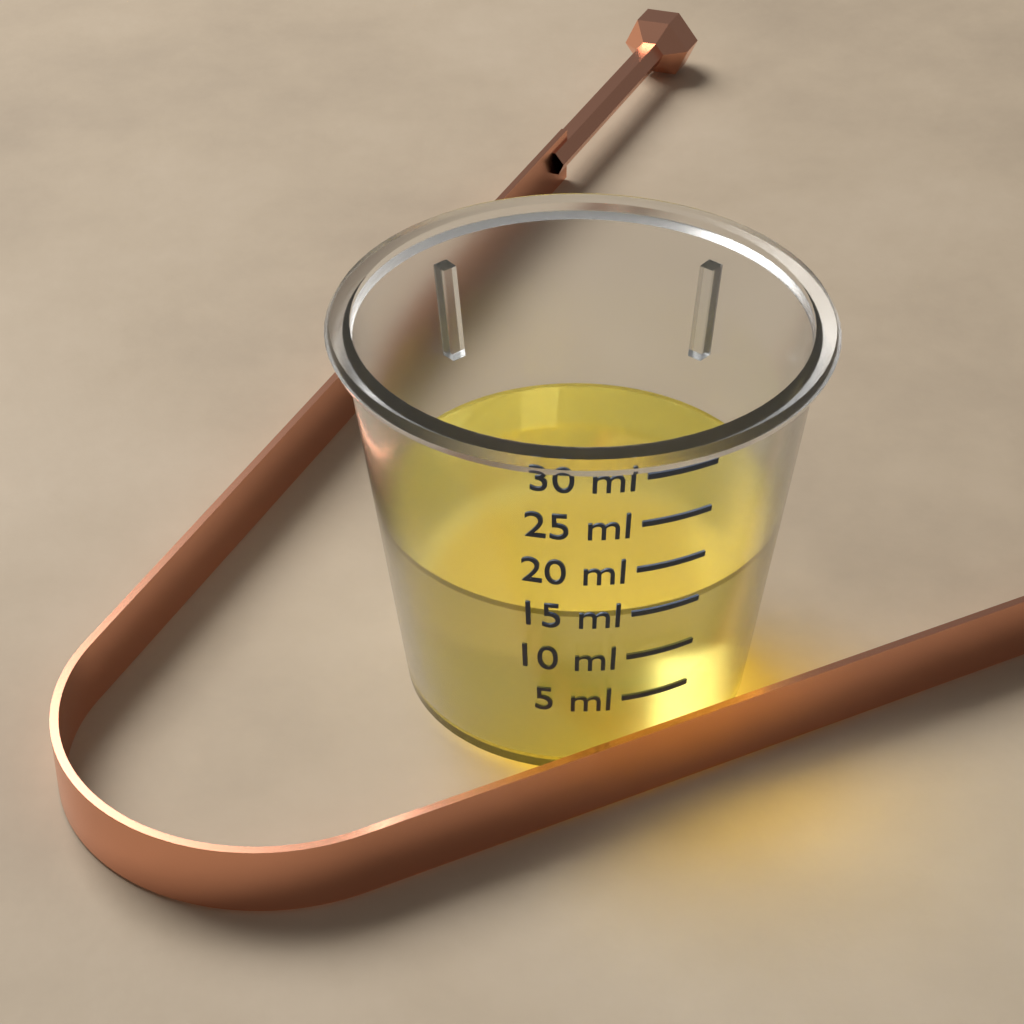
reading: 15 ml
